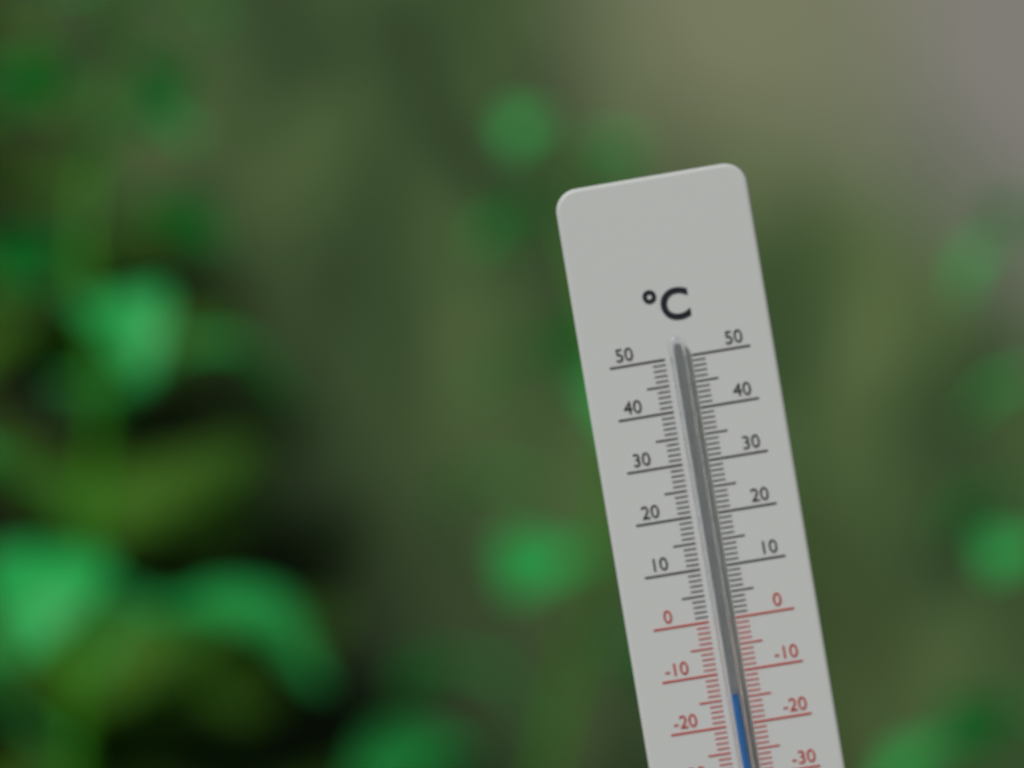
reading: -14 °C
